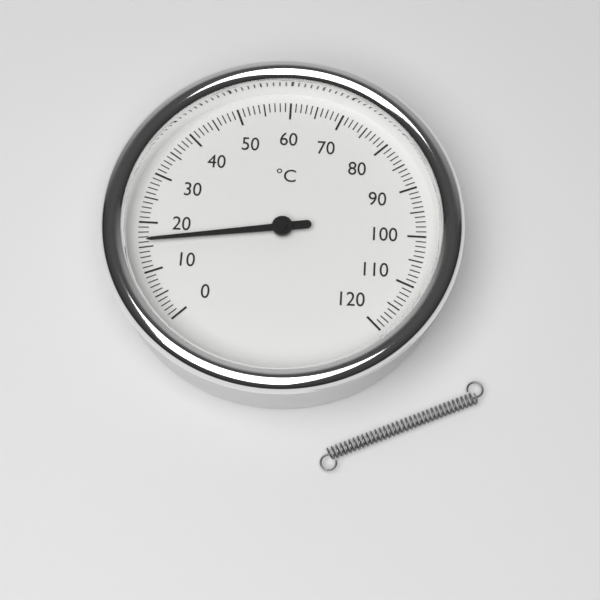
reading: 16 °C
